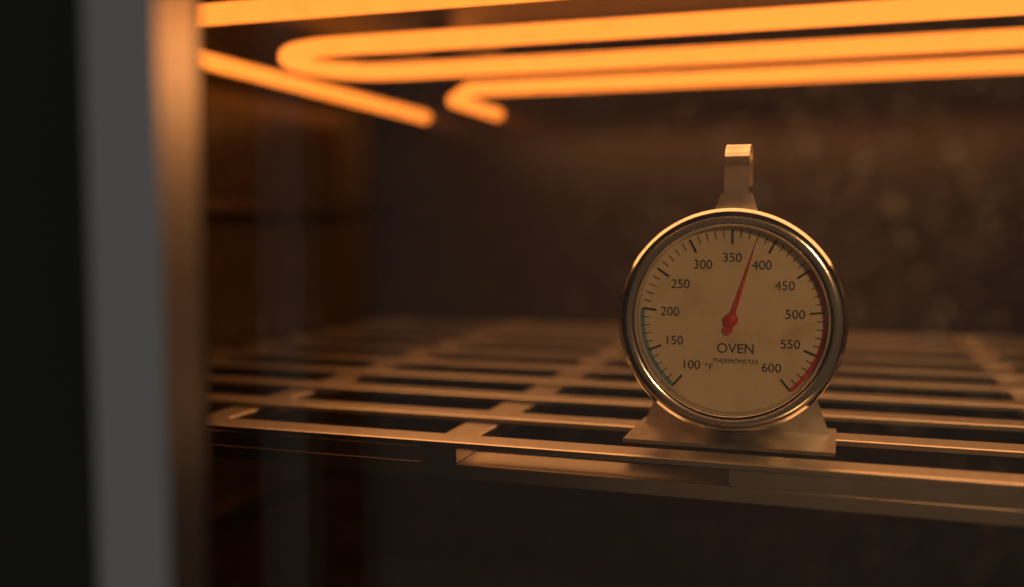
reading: 380 °F
